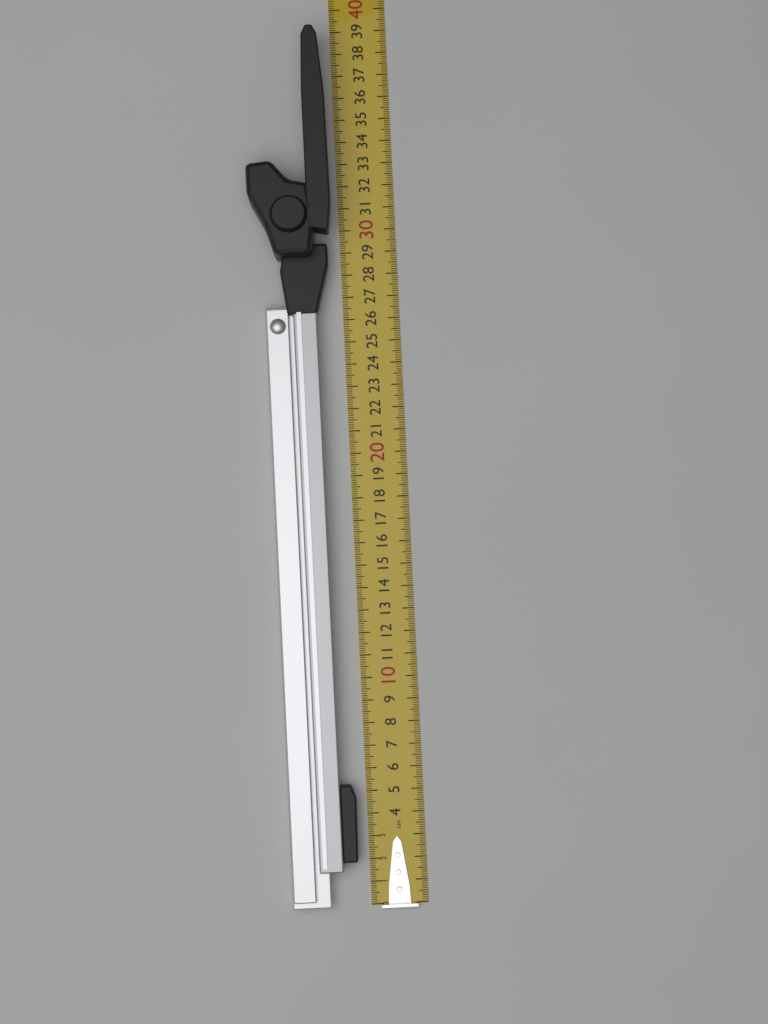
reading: 38.8 cm
